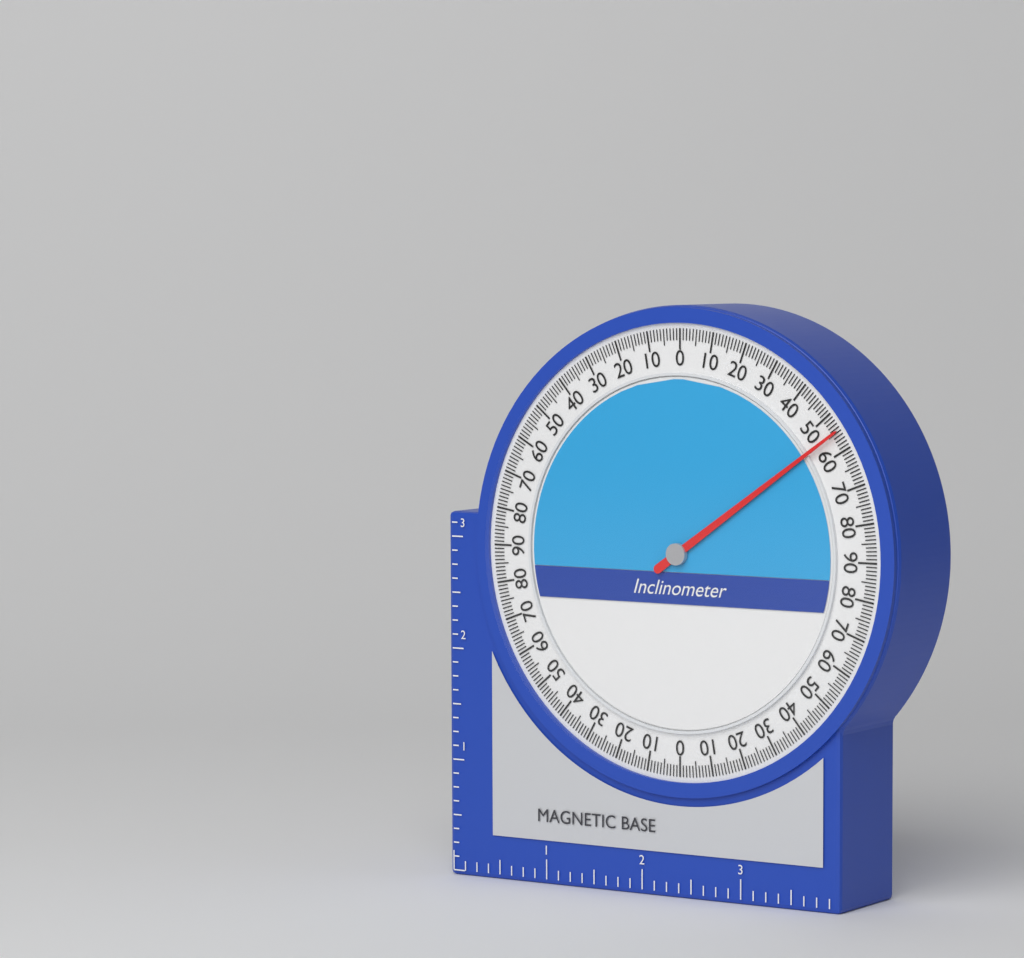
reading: 55 (no unit)
